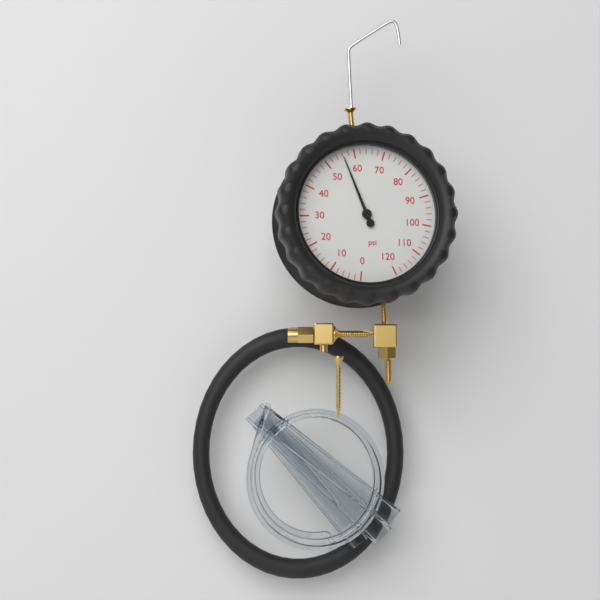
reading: 56 psi
